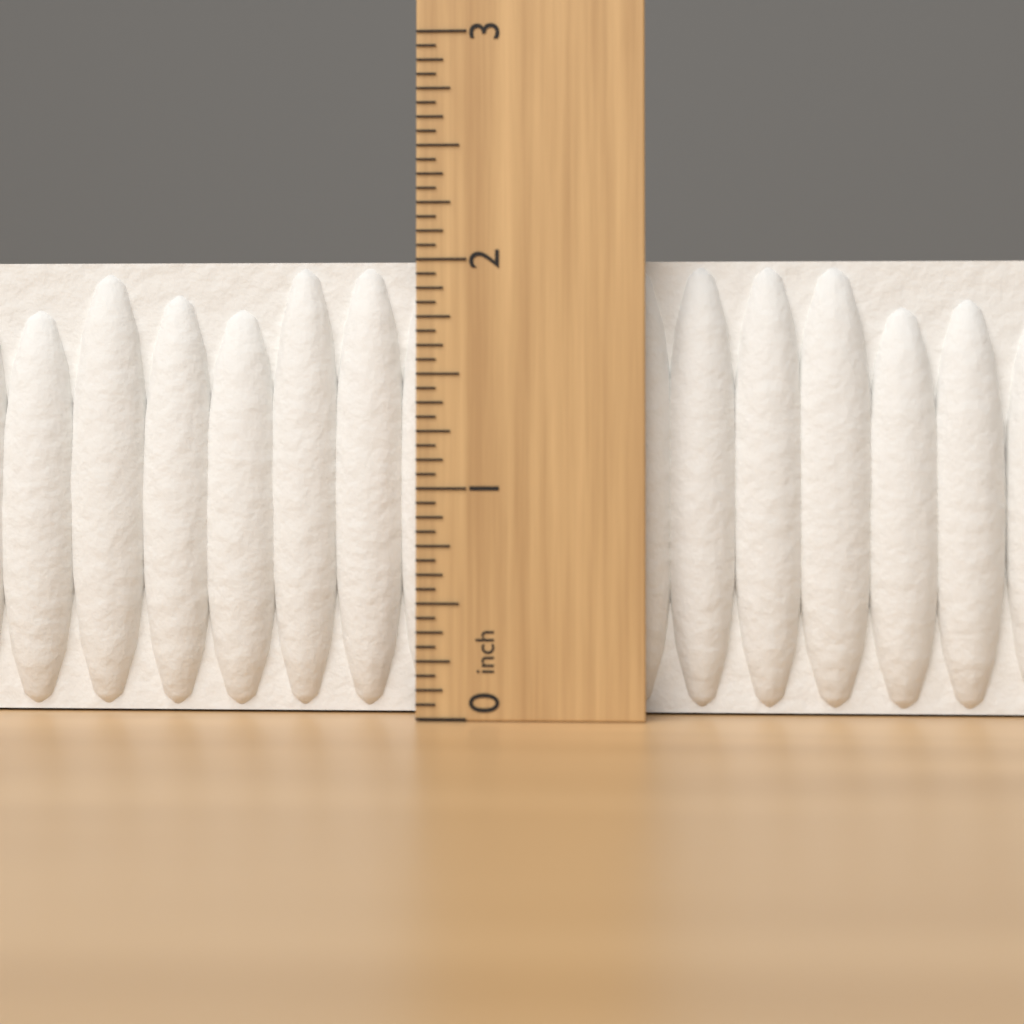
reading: 2.0000 inch
